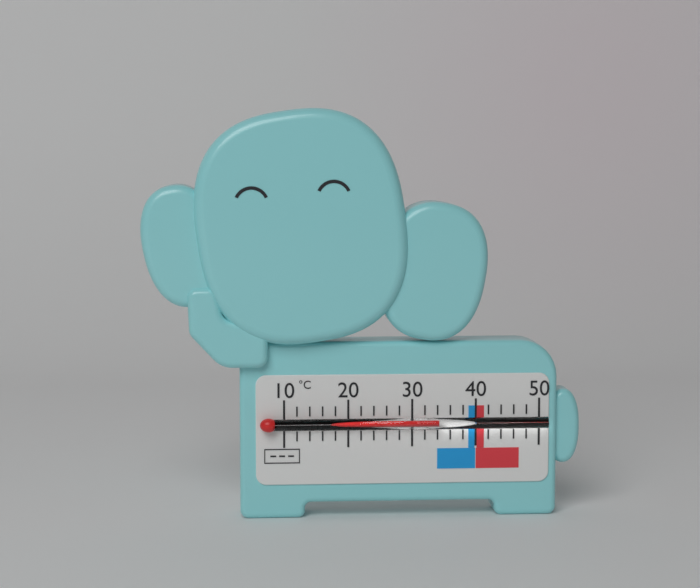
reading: 34 °C
